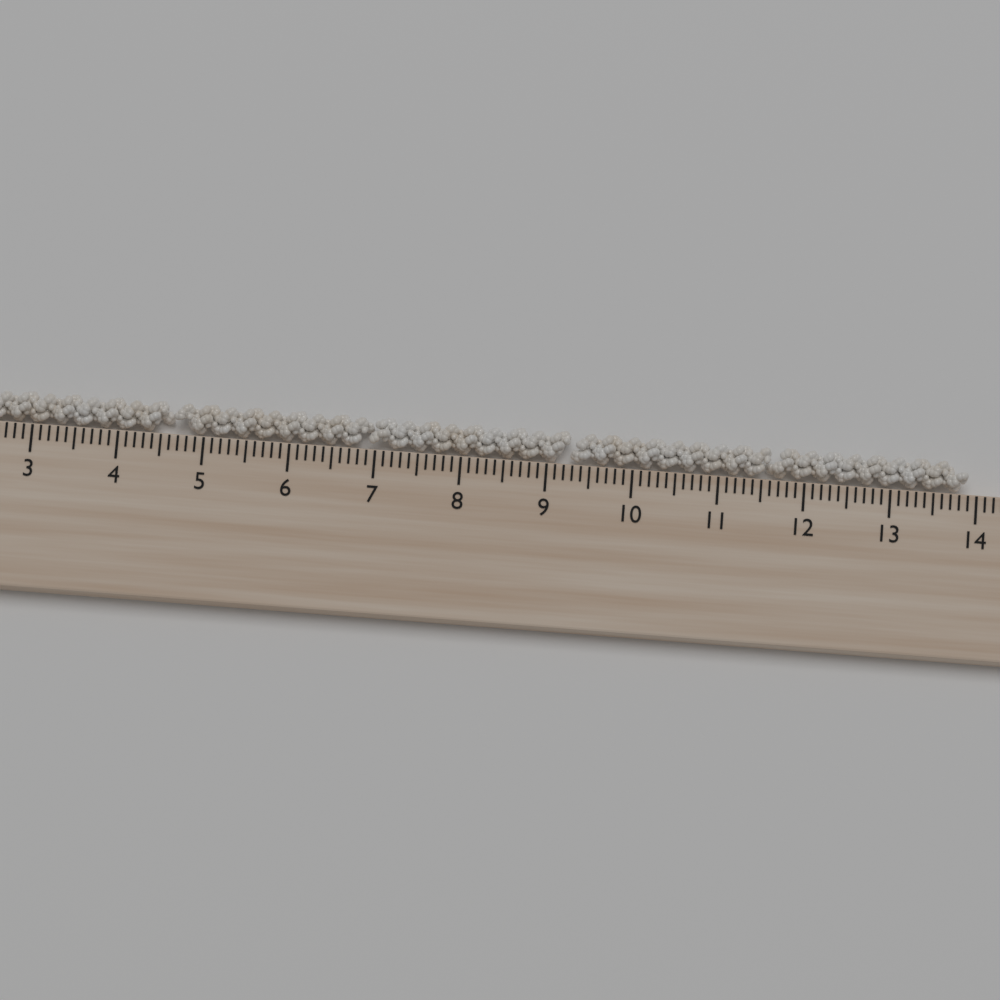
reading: 13.9 cm
